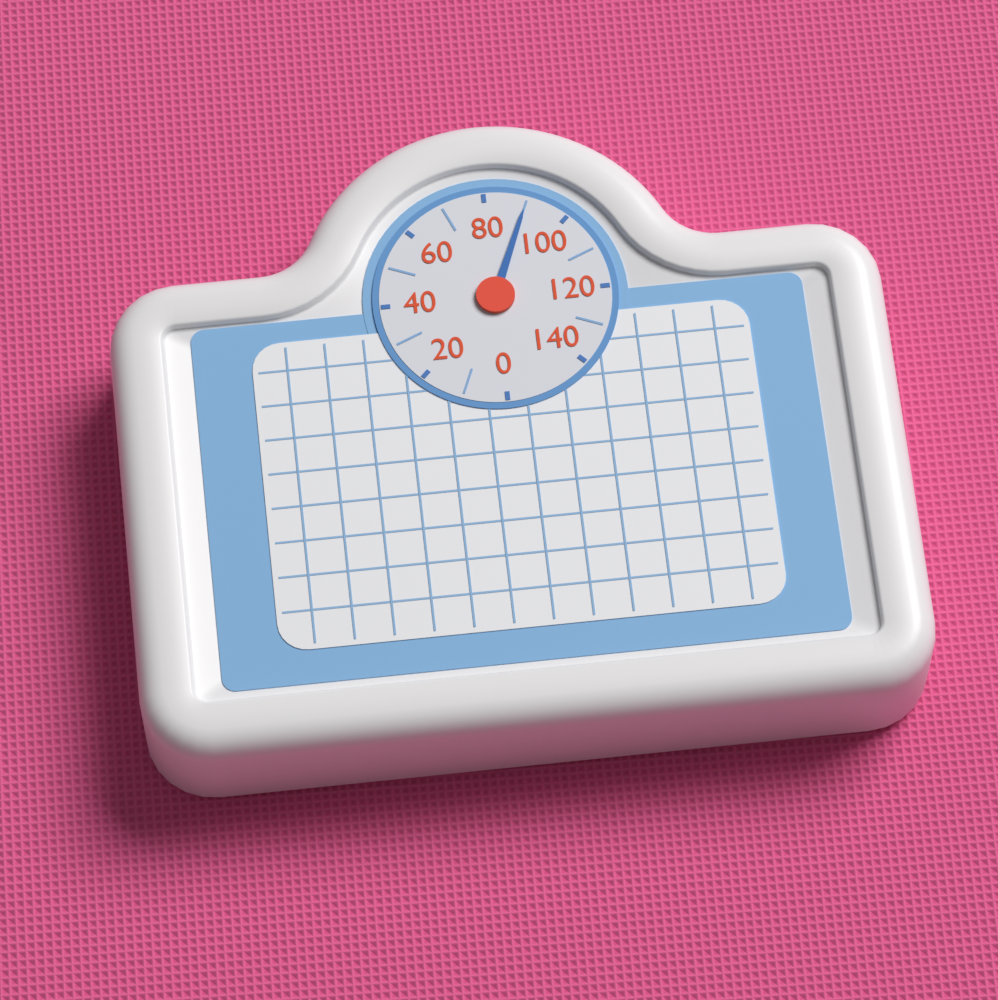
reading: 90 (no unit)
